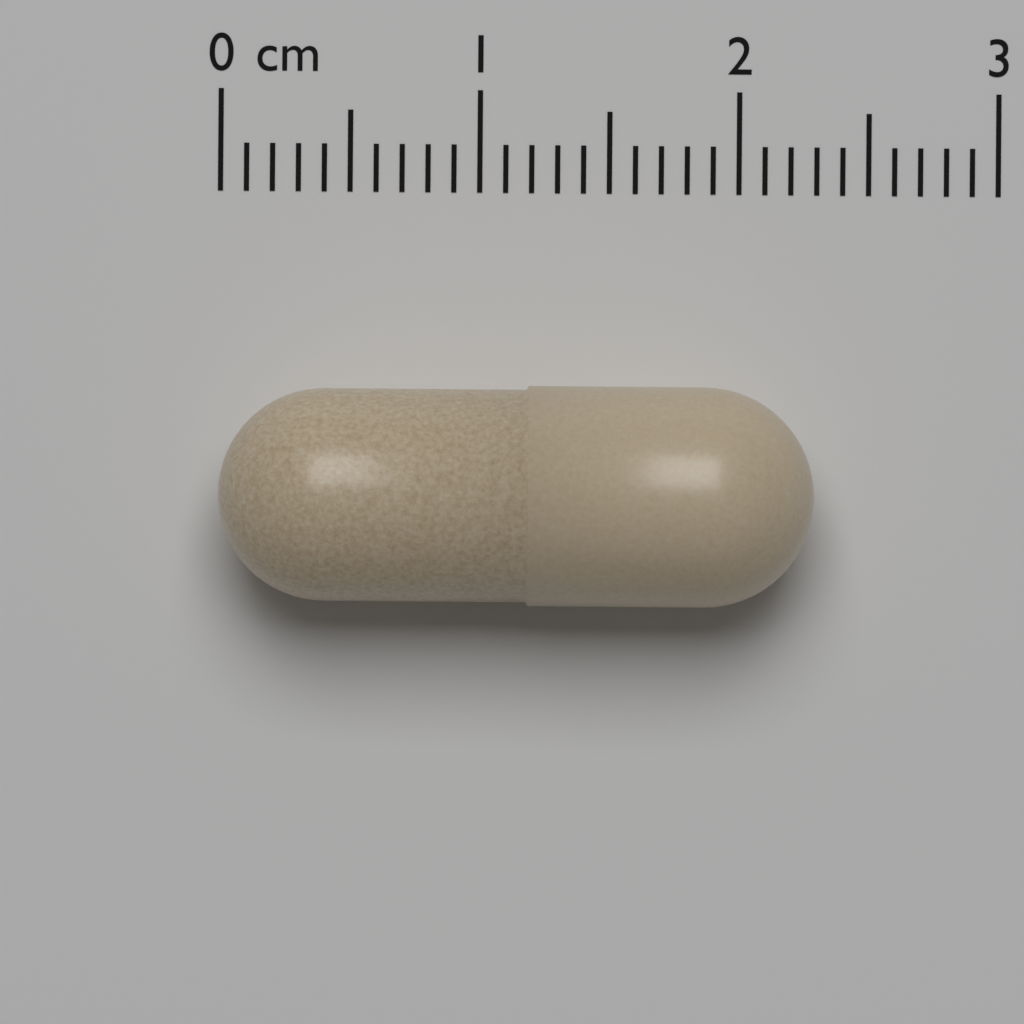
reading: 2.3 cm
